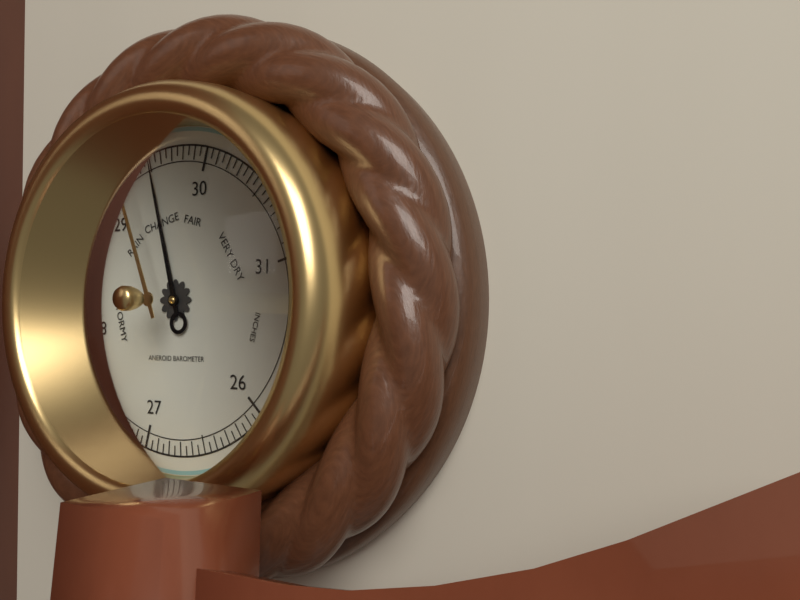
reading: 29.50 inHg
